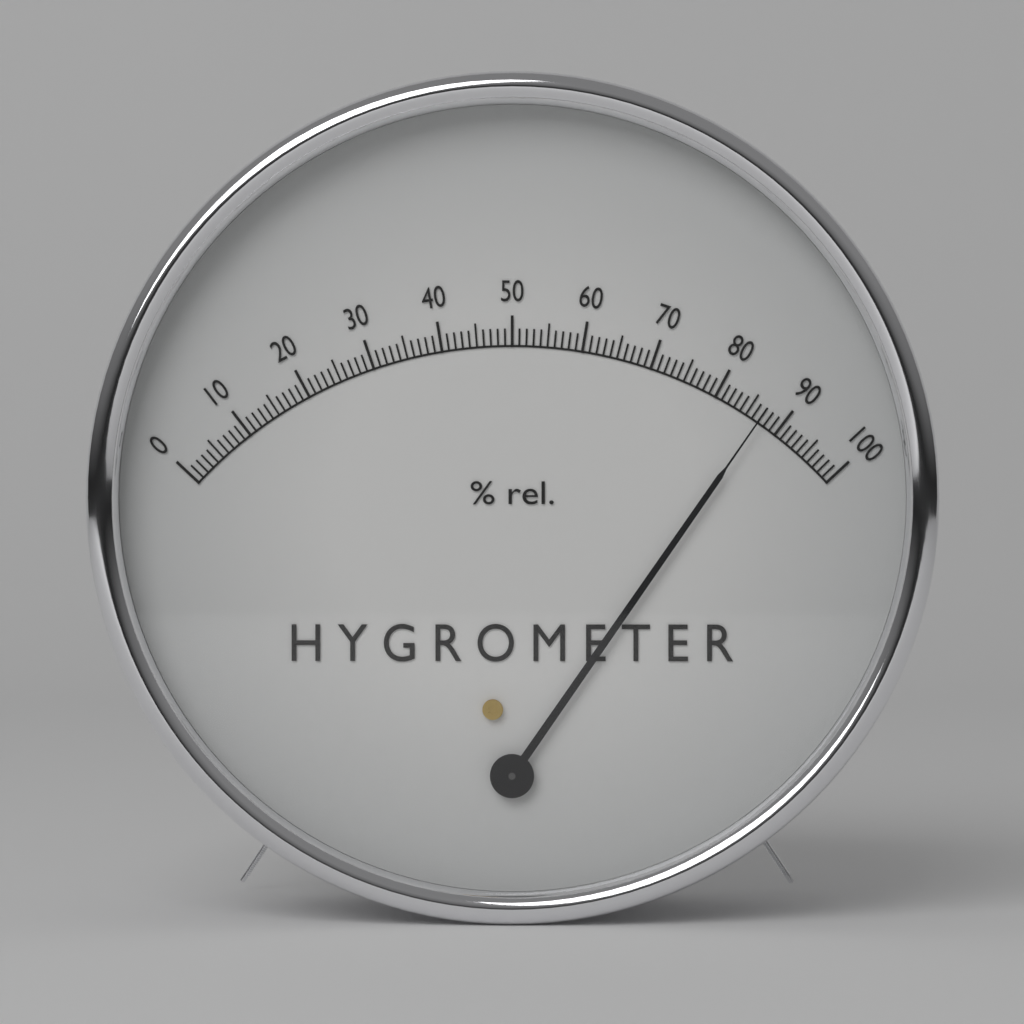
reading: 87 %
